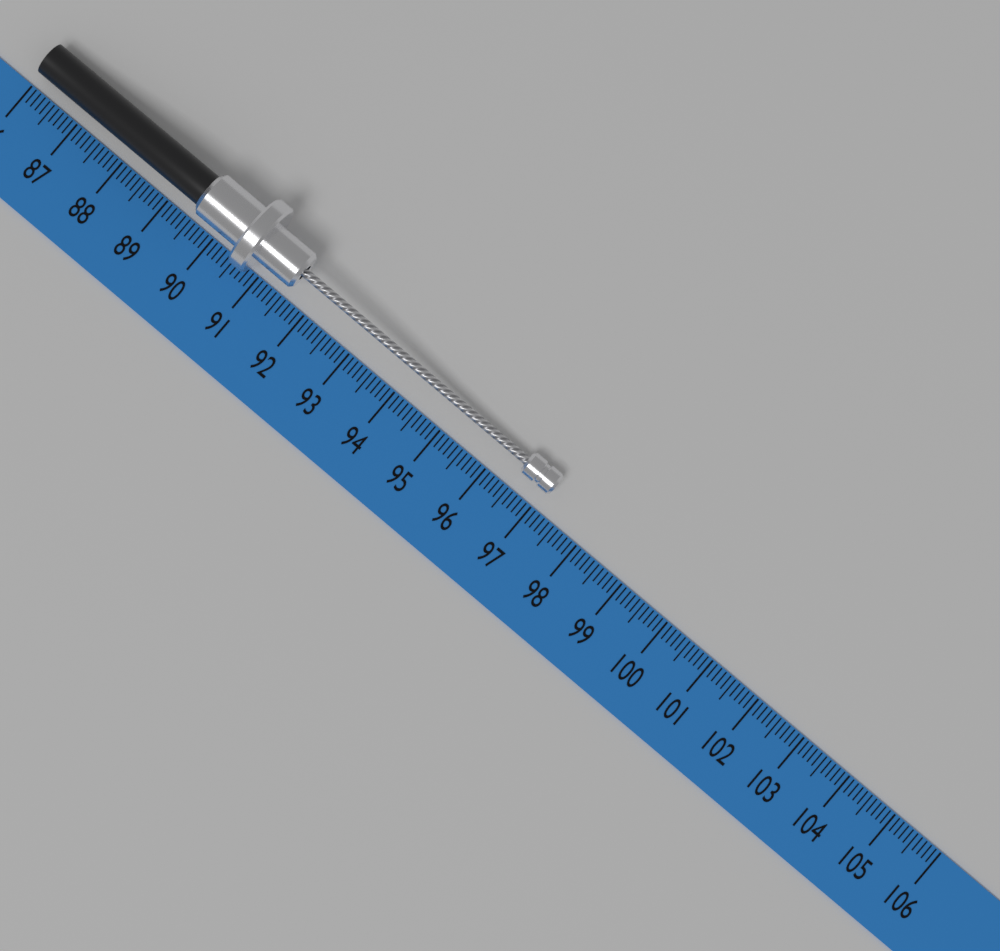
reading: 97.1 (no unit)
